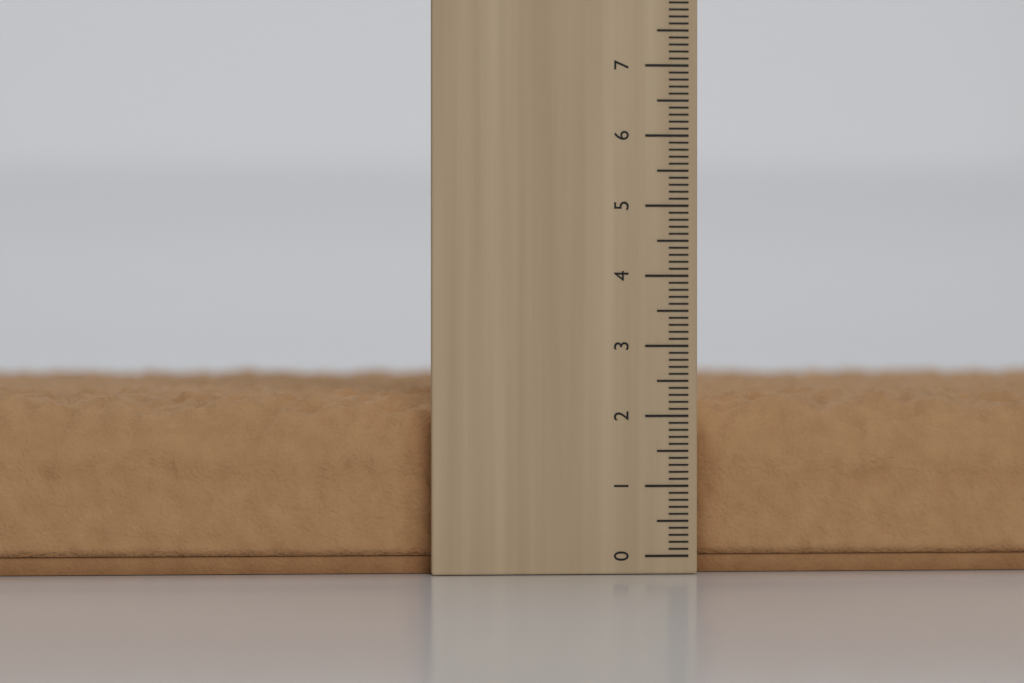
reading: 2.4 cm
